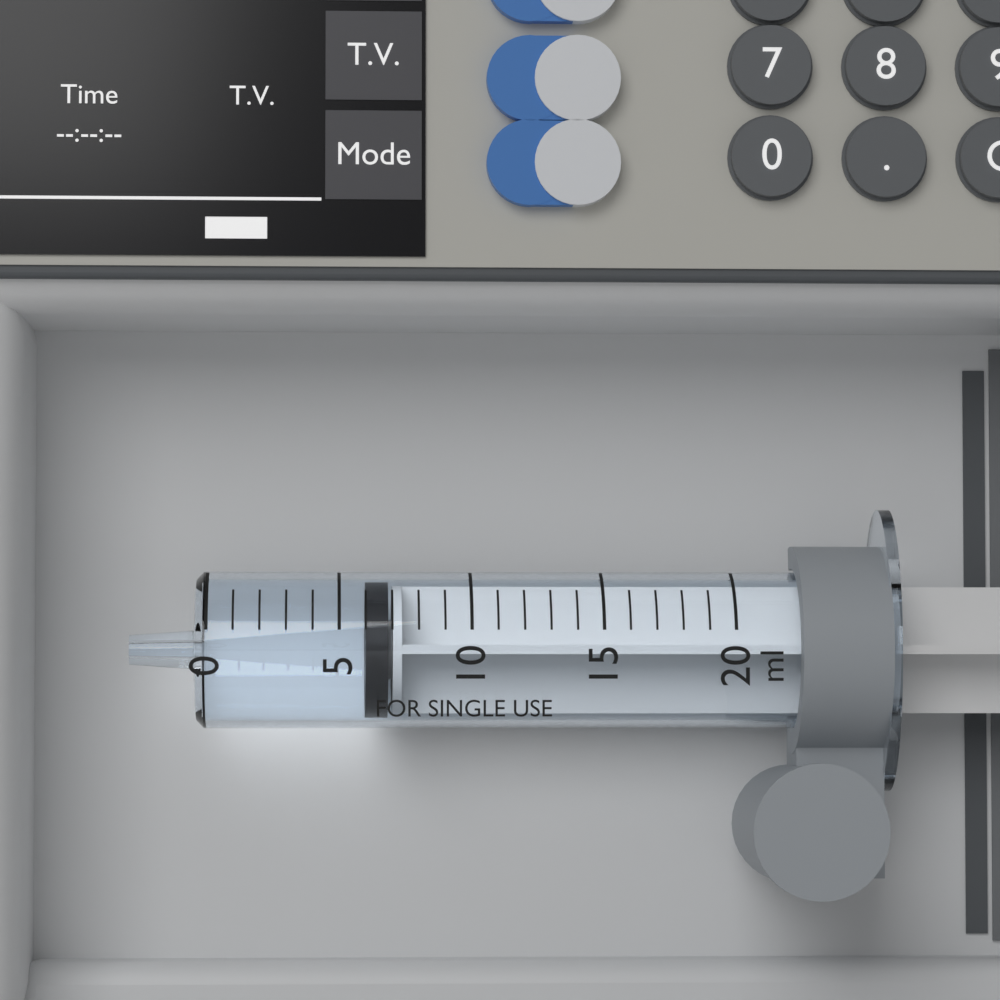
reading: 6 ml
